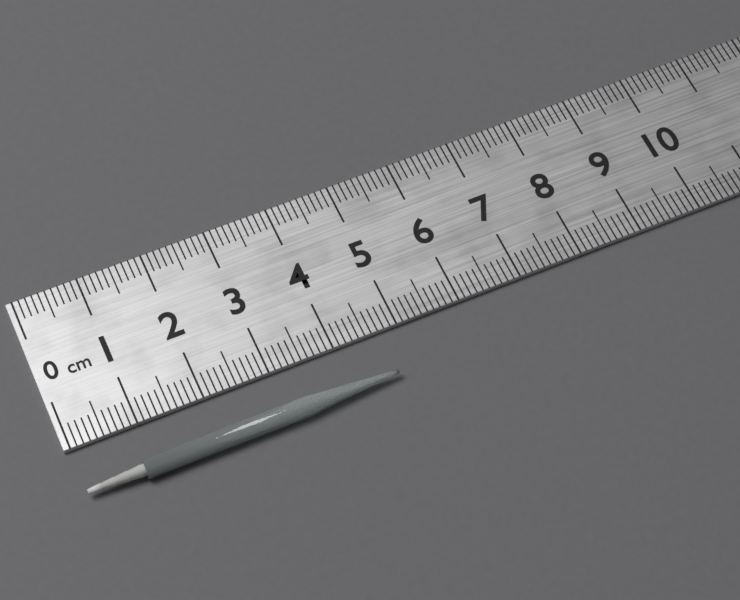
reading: 4.7 cm
